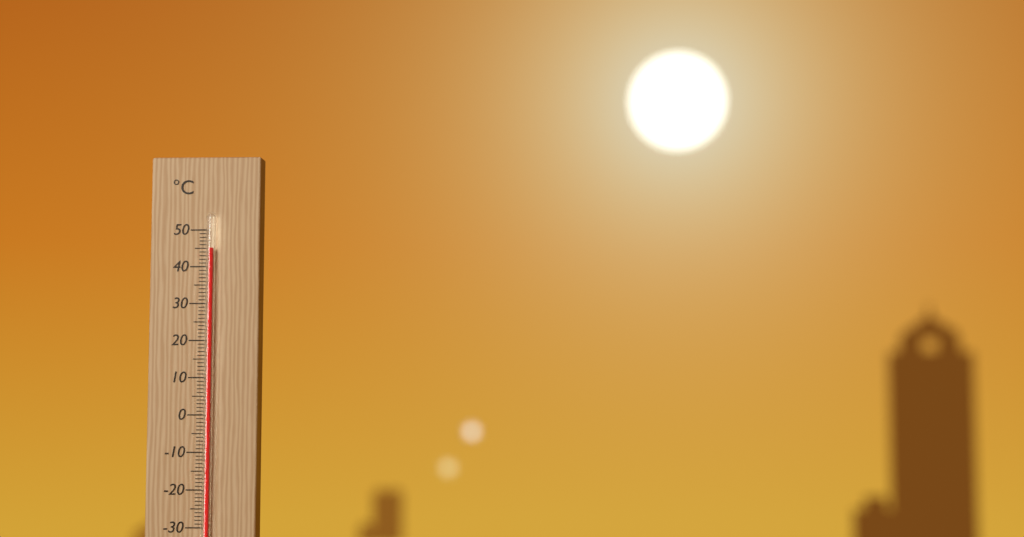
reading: 45 °C
